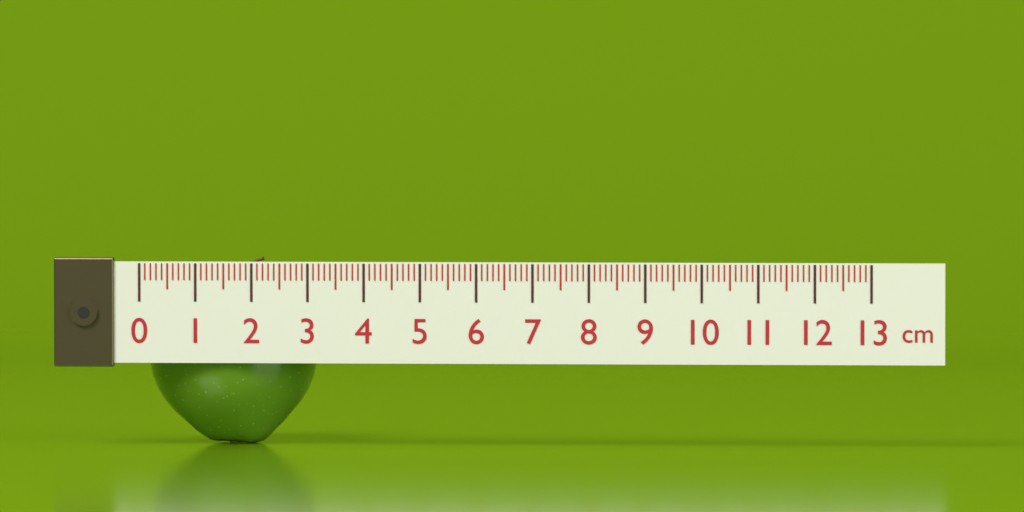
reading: 3.0 cm
